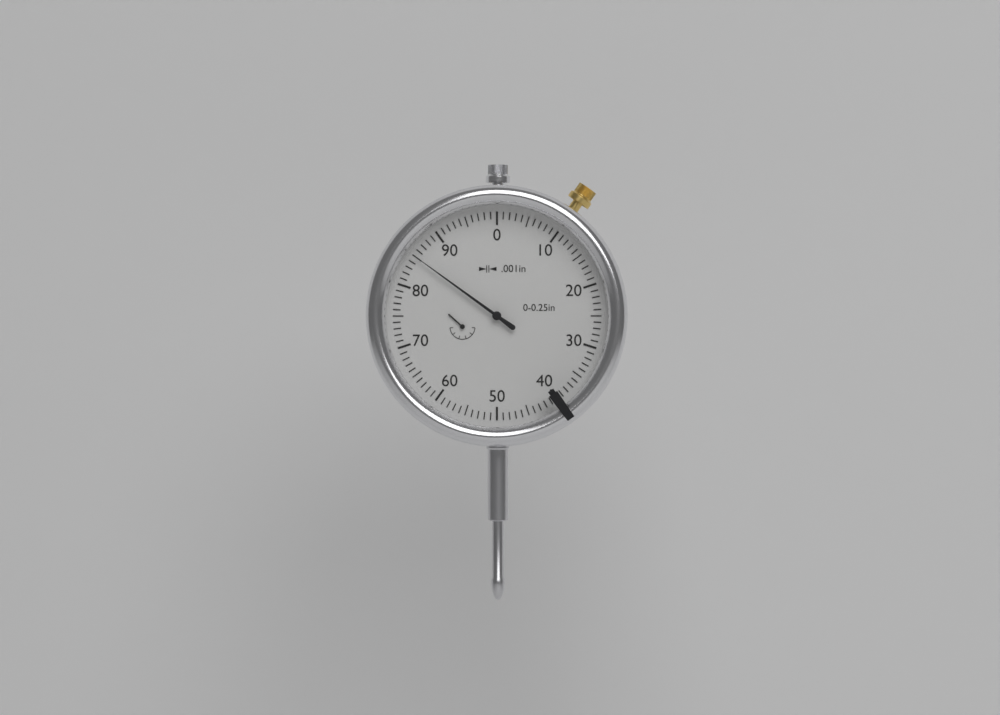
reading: 0.085 in
